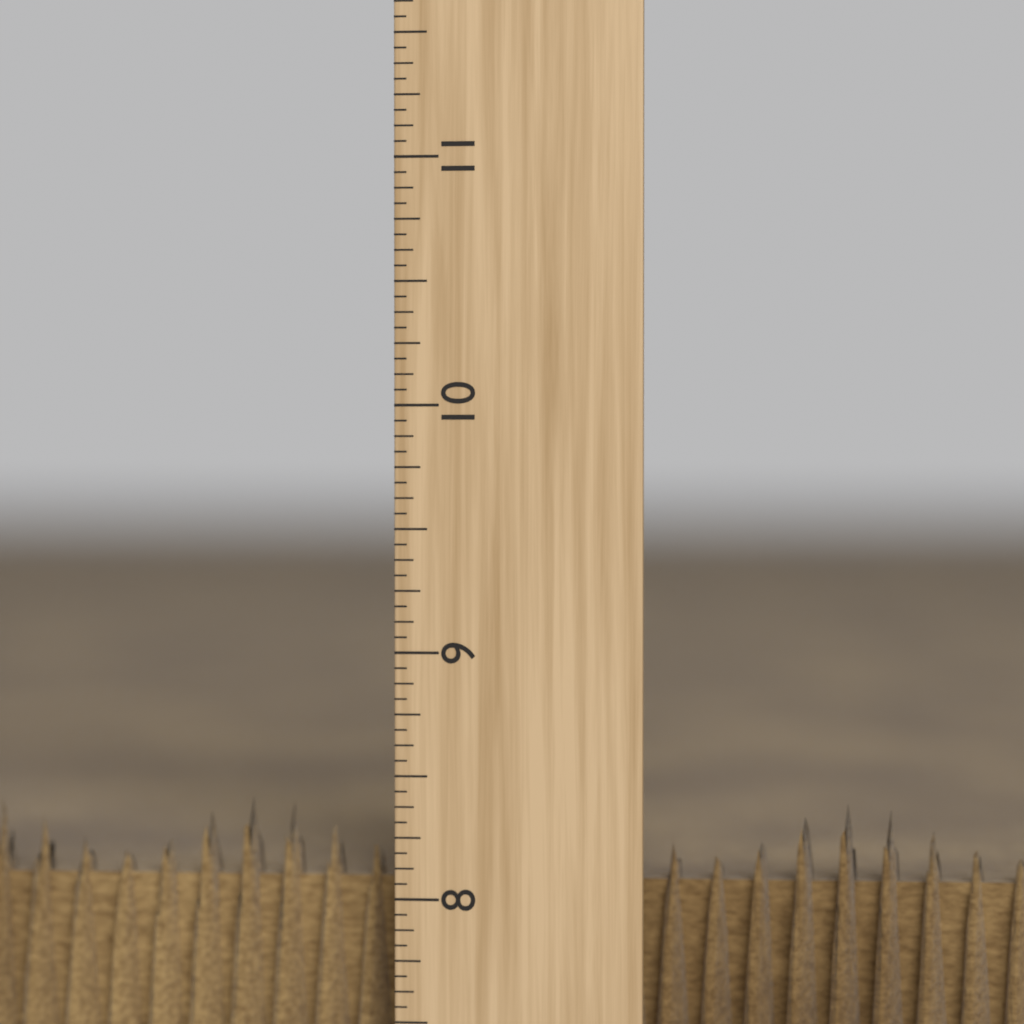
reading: 8.3750 inch
